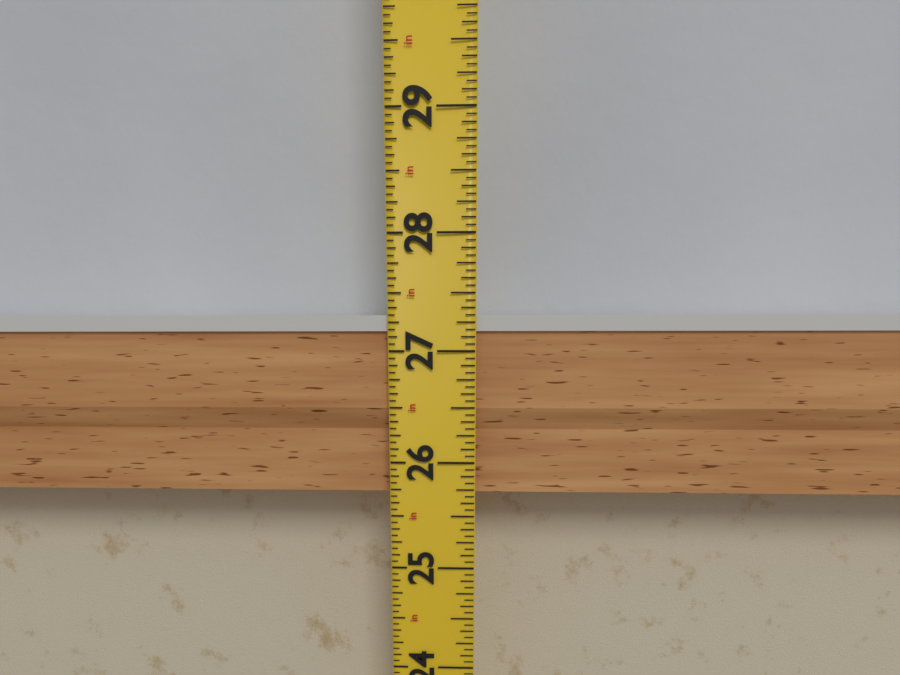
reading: 27.3125 in
